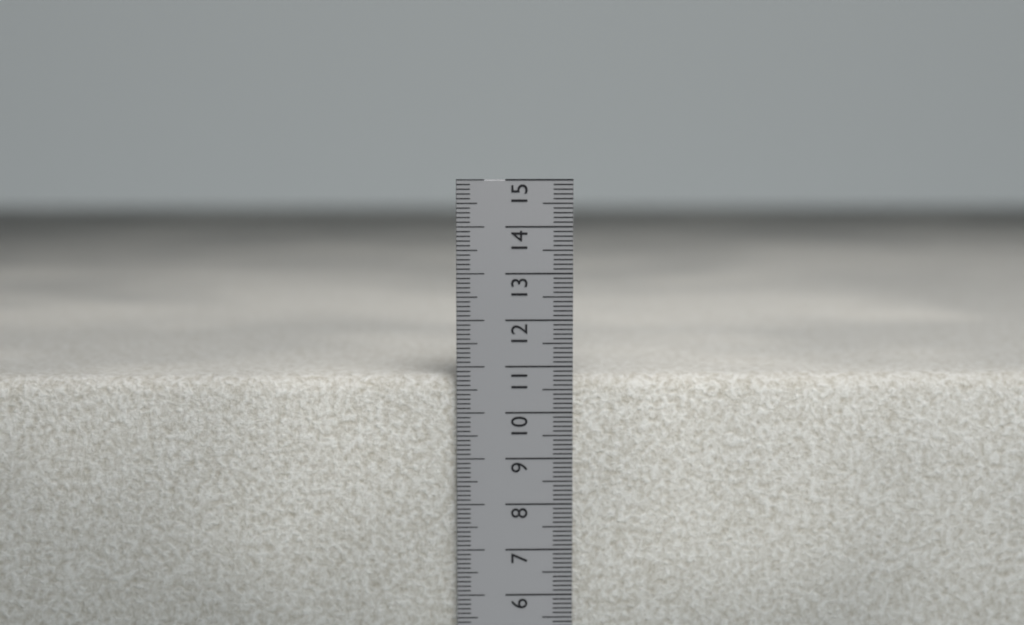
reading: 10.8 cm
